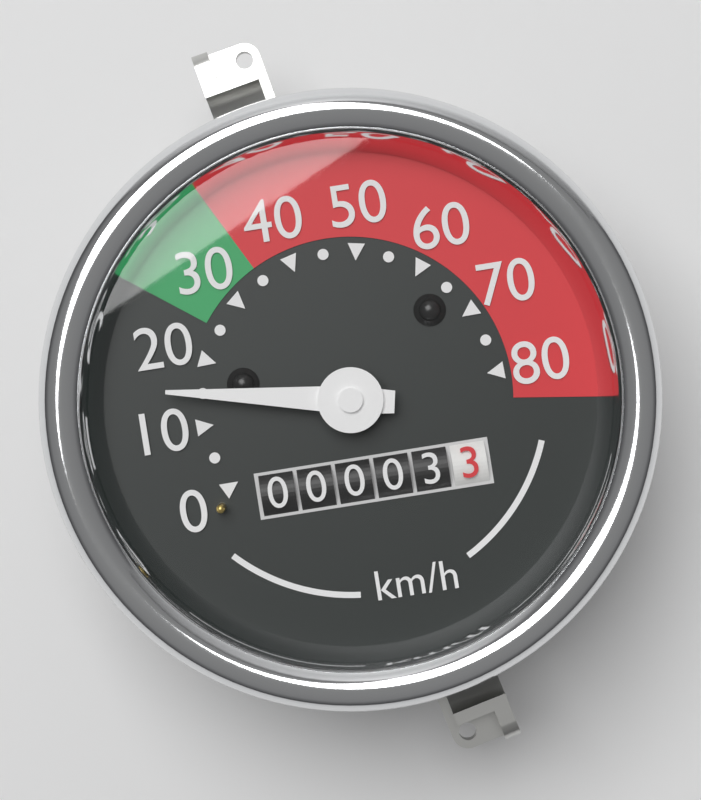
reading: 15 km/h
